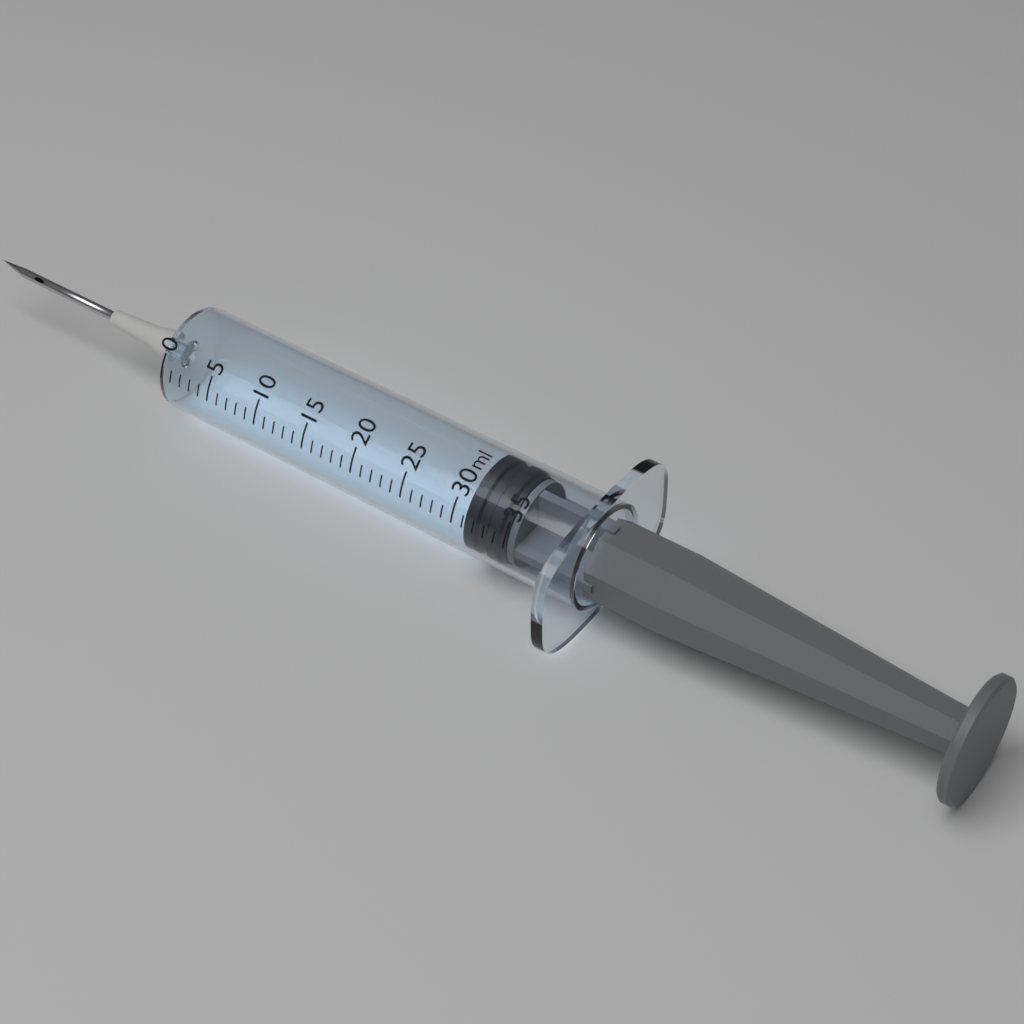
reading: 31 ml
